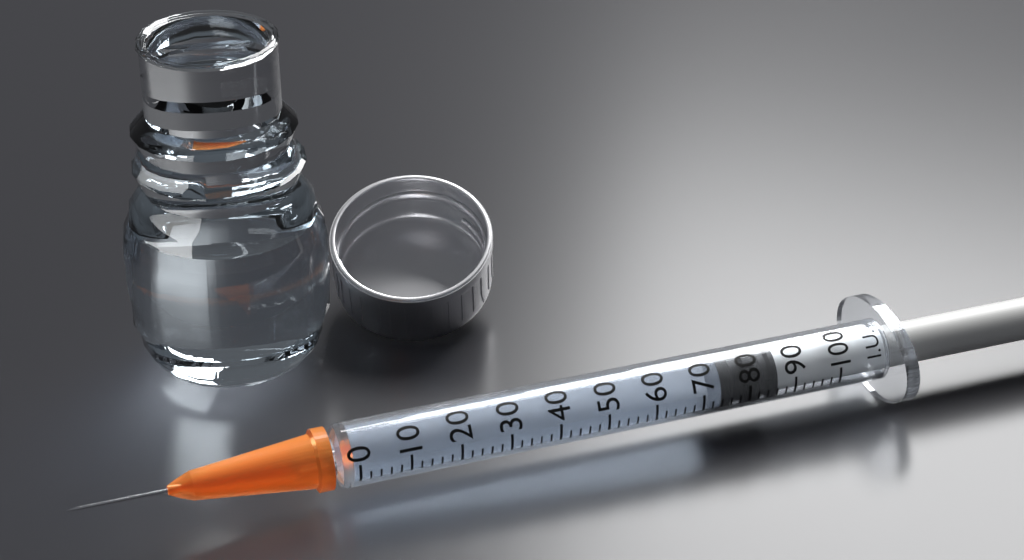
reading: 74 I.U.
